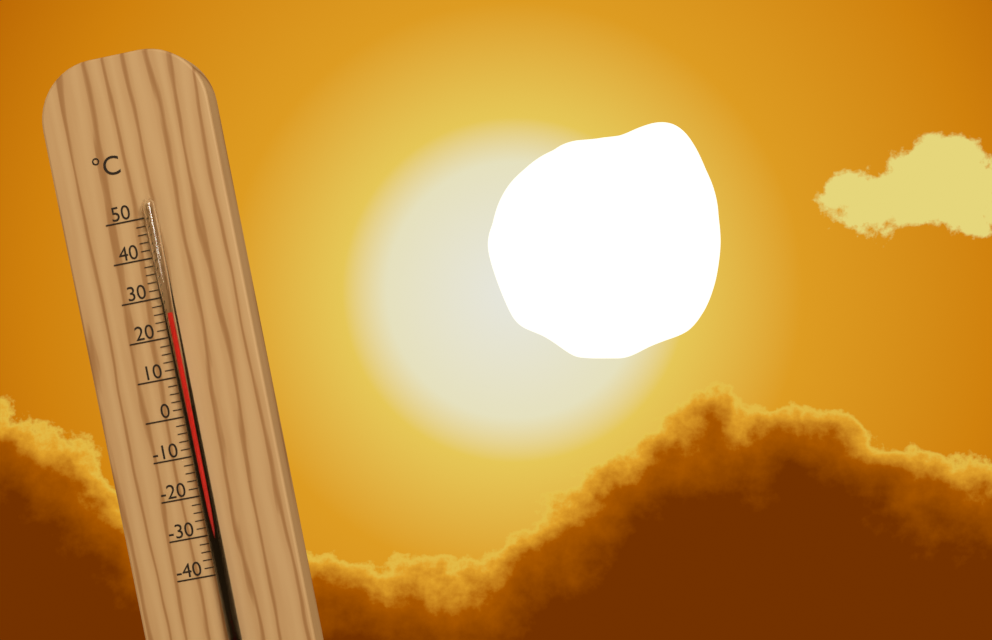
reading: 26 °C
